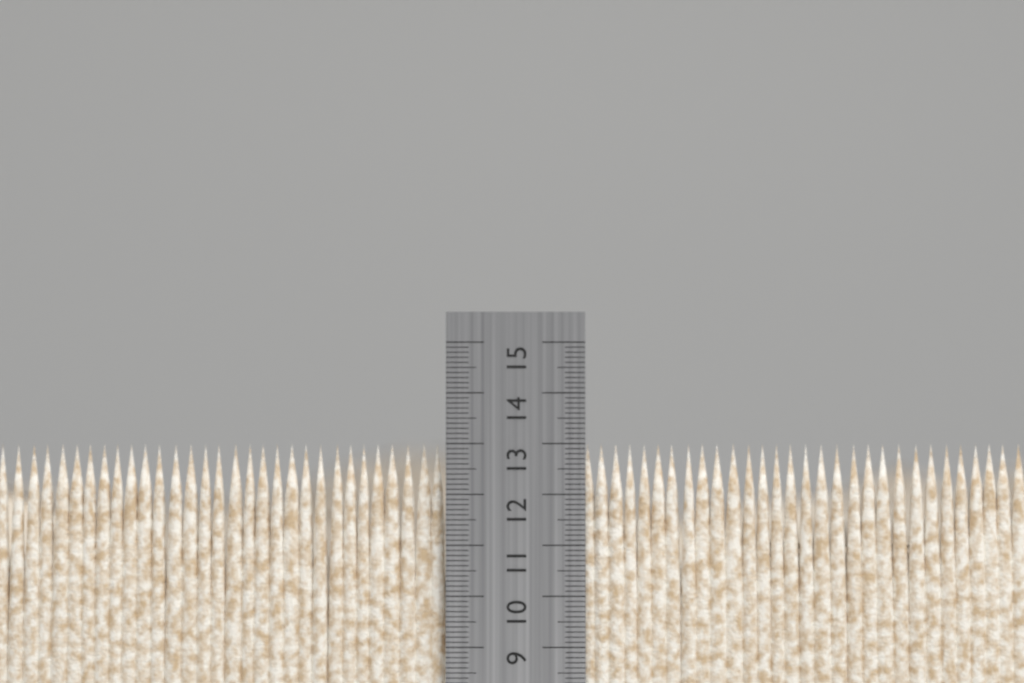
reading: 13.0 cm
